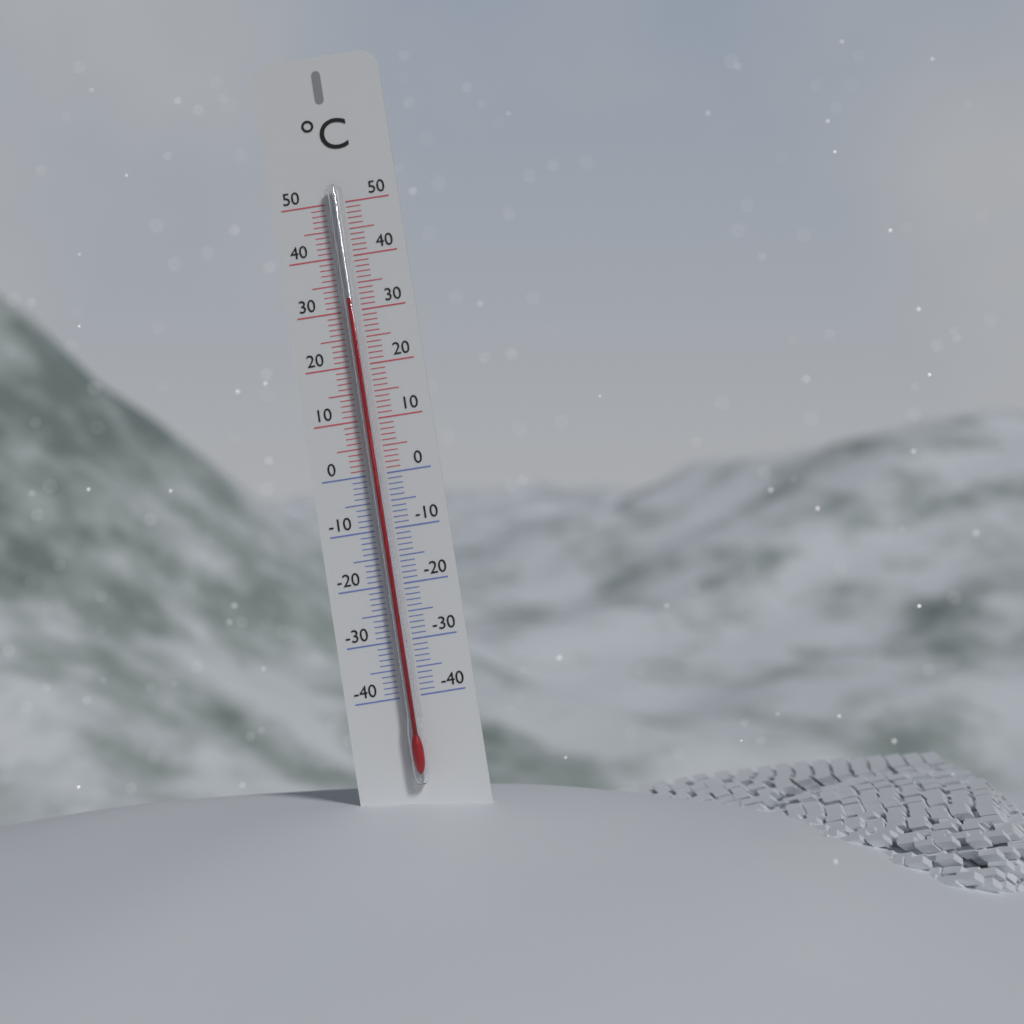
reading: 32 °C
